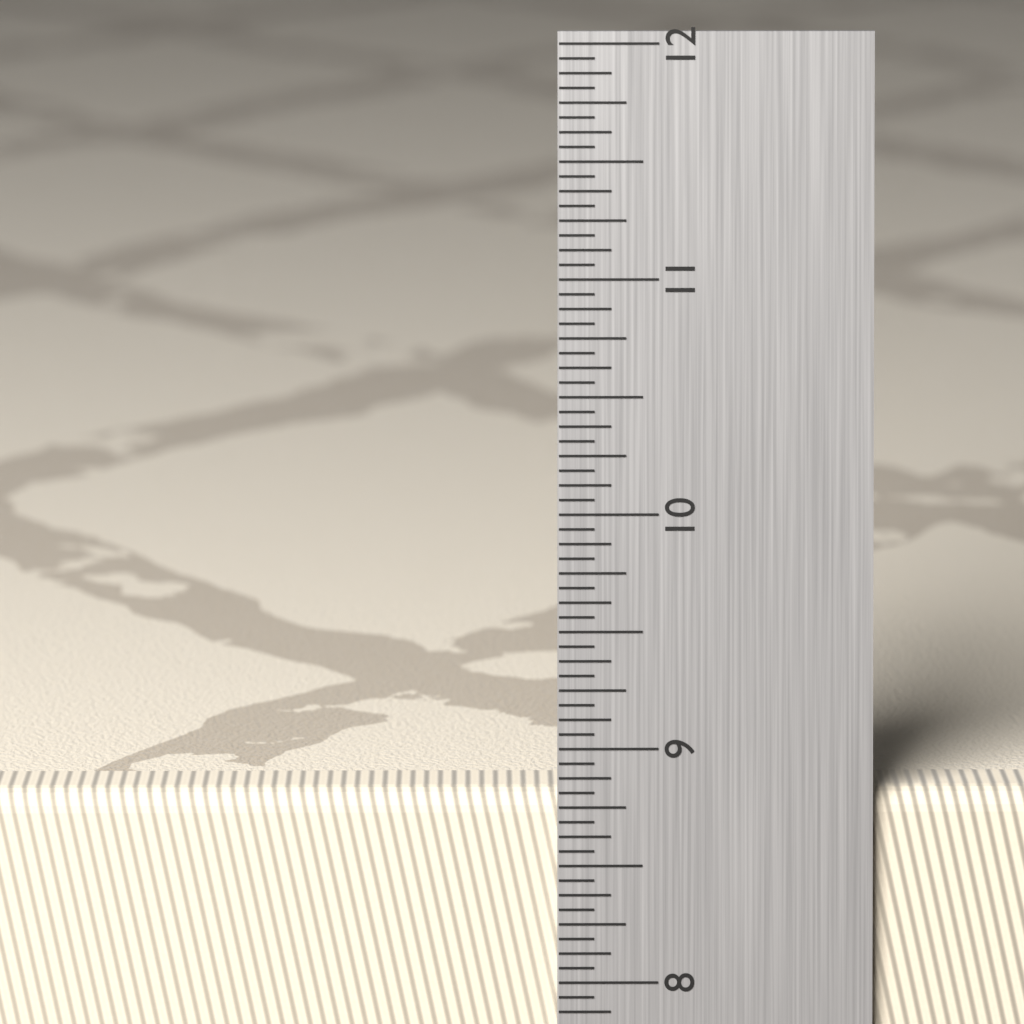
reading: 8.8125 in
